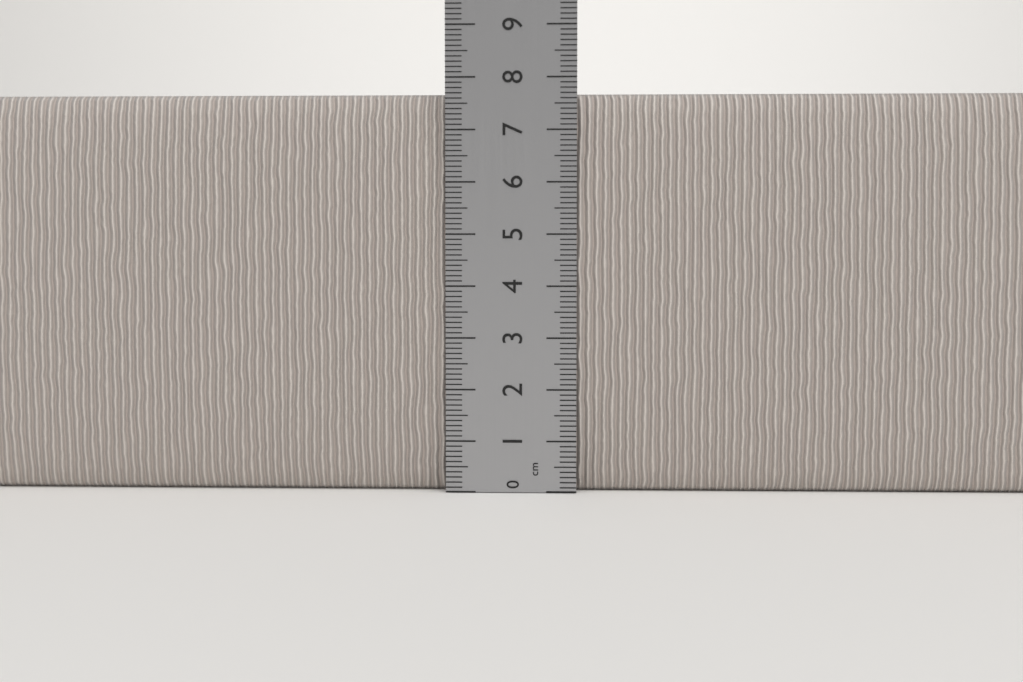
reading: 7.7 cm
